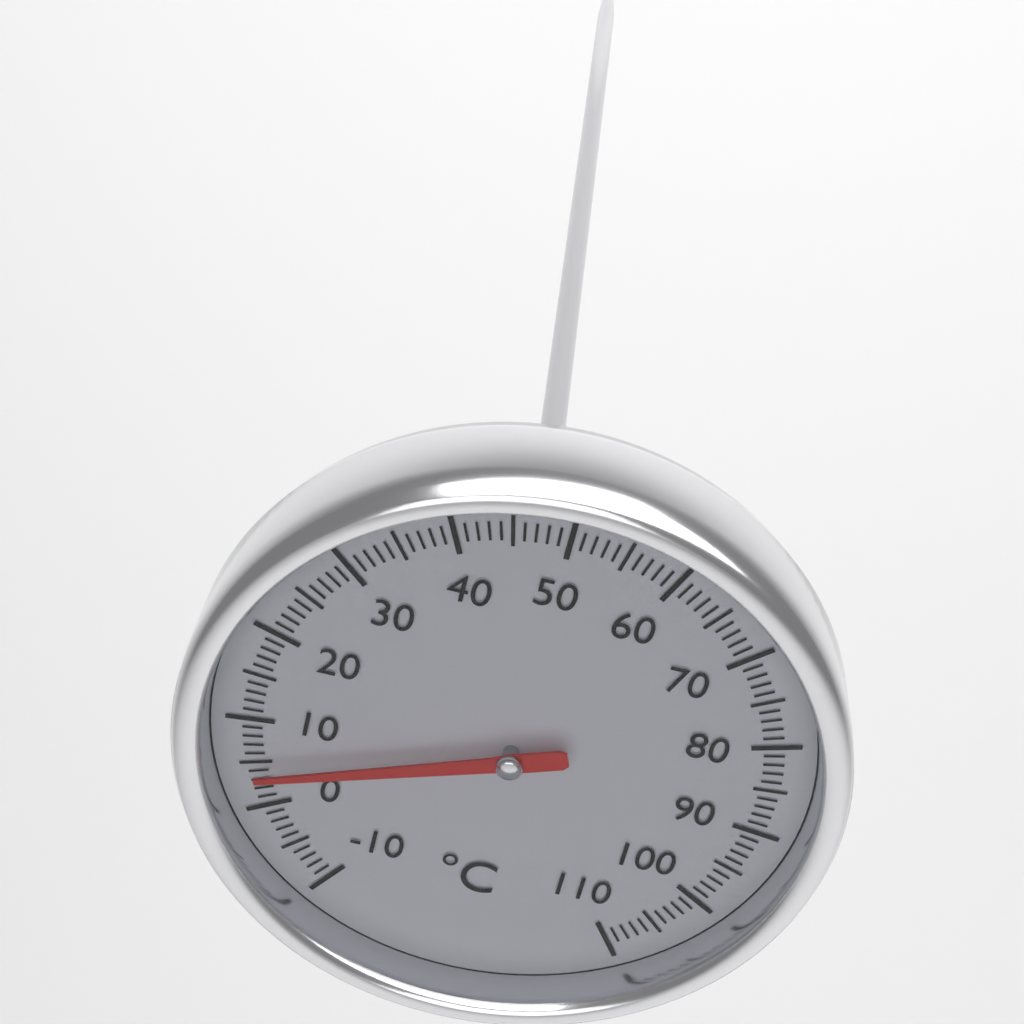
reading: 4 °C
